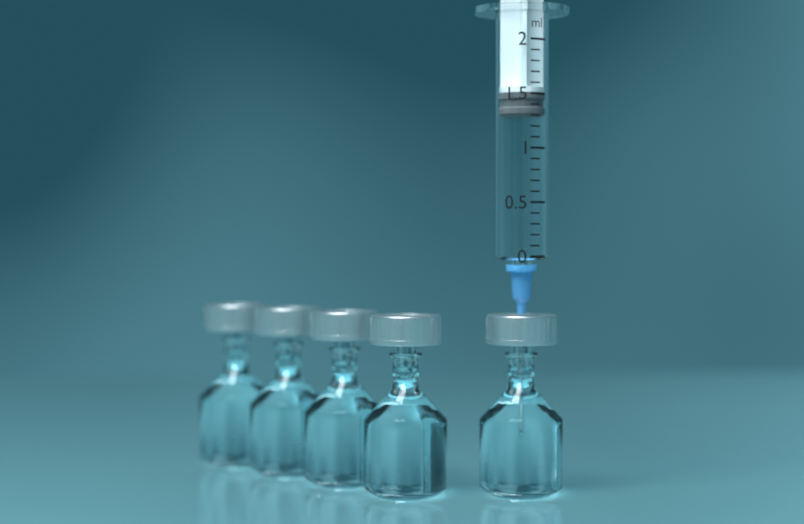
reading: 1.3 ml
